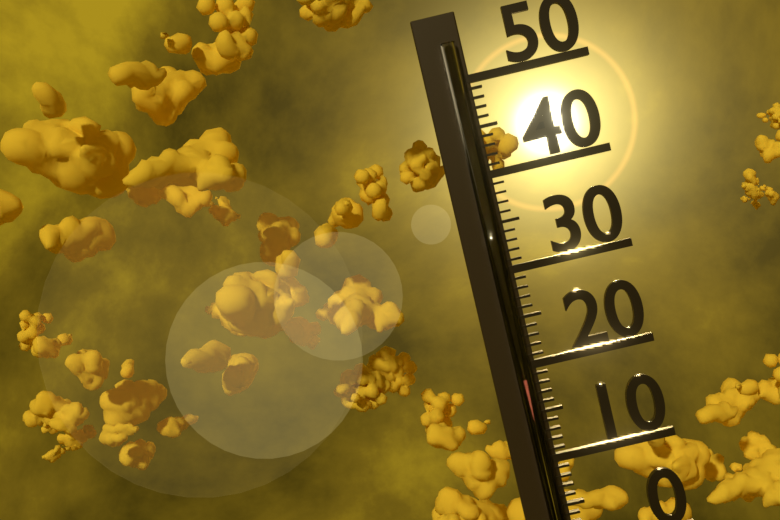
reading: 19 (no unit)
